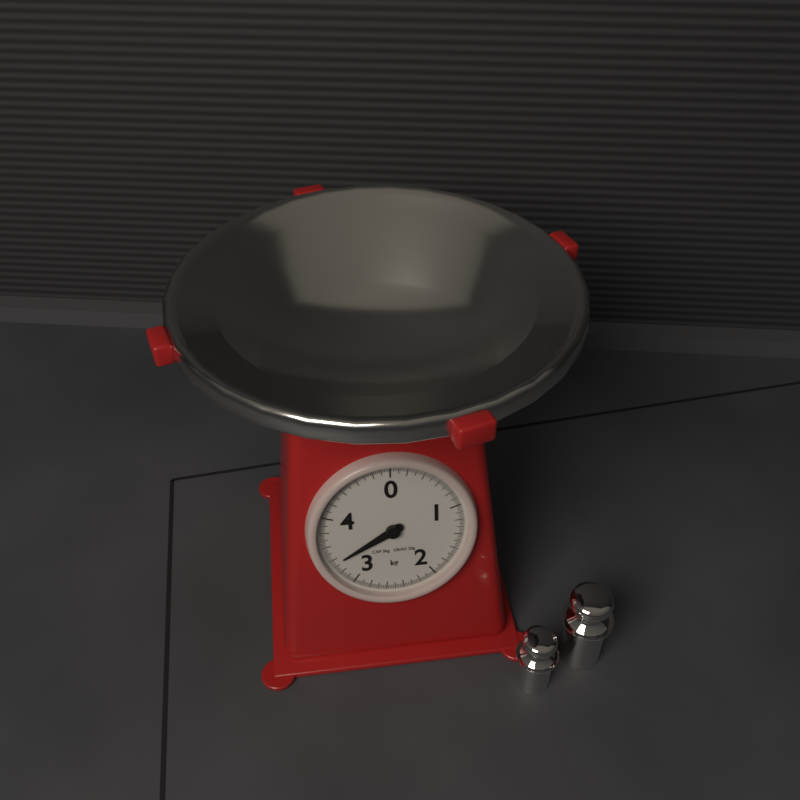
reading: 3.34 kg
